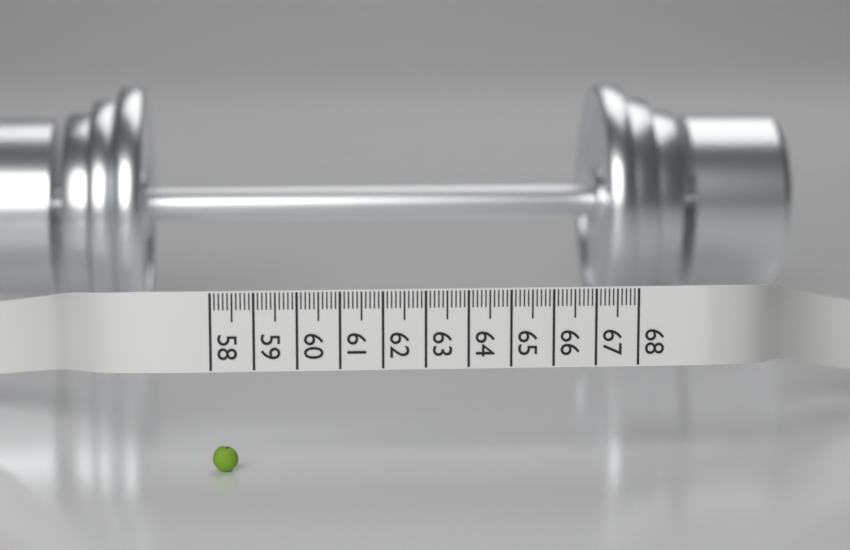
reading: 58.6 (no unit)
